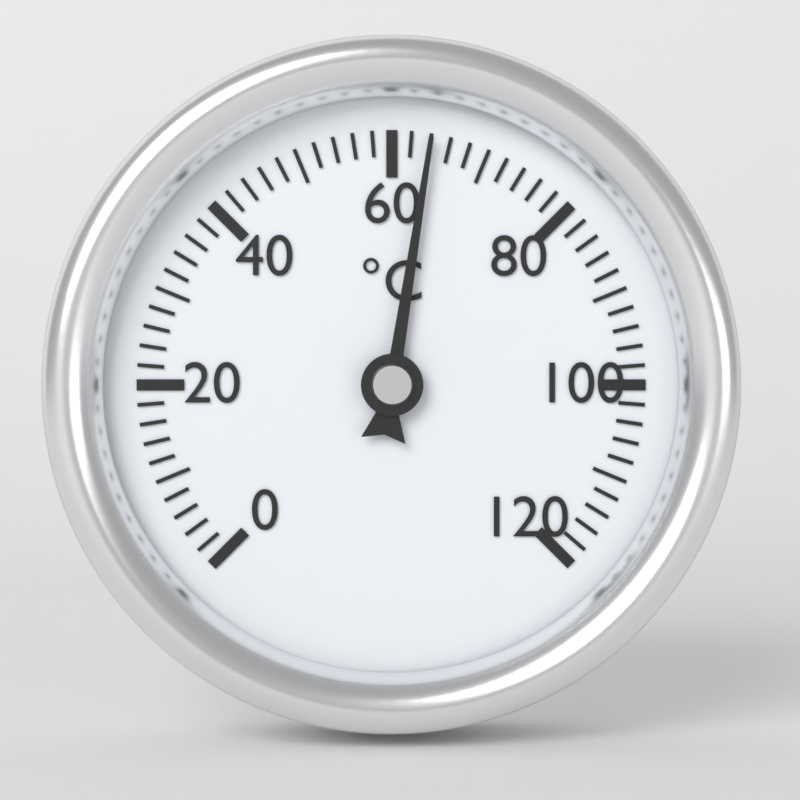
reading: 64 °C
